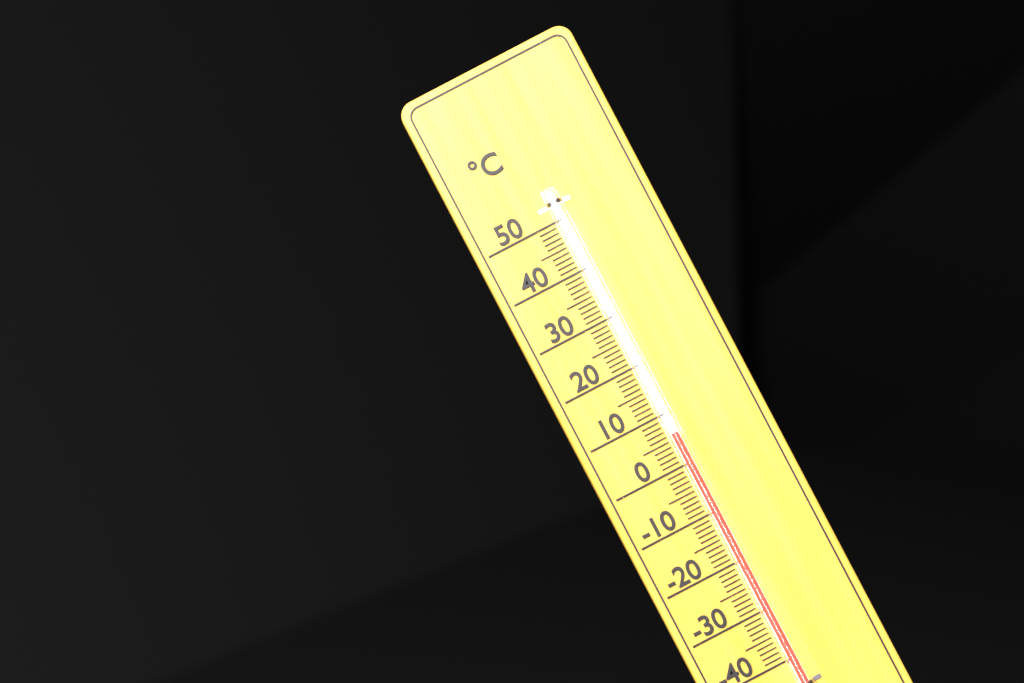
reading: 6 °C
